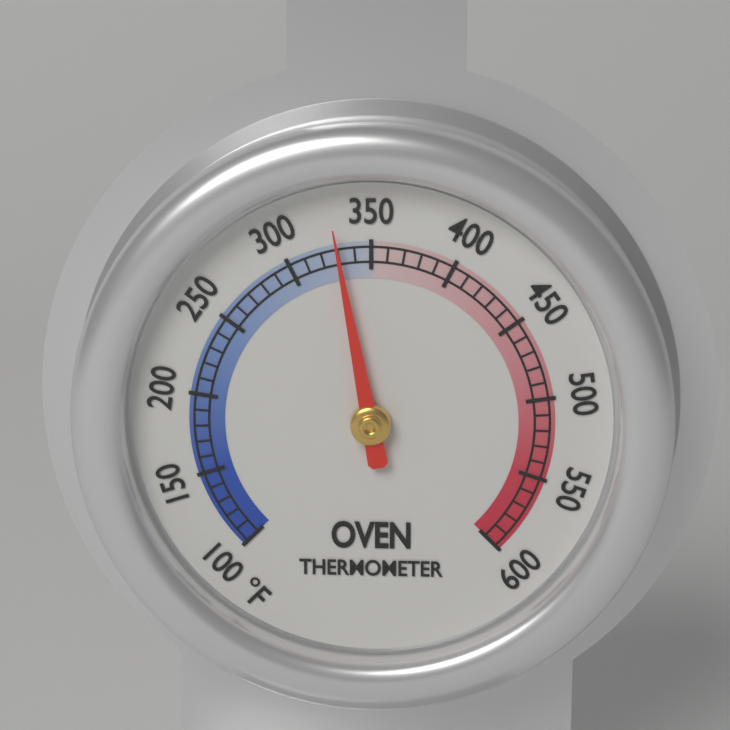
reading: 330 °F
